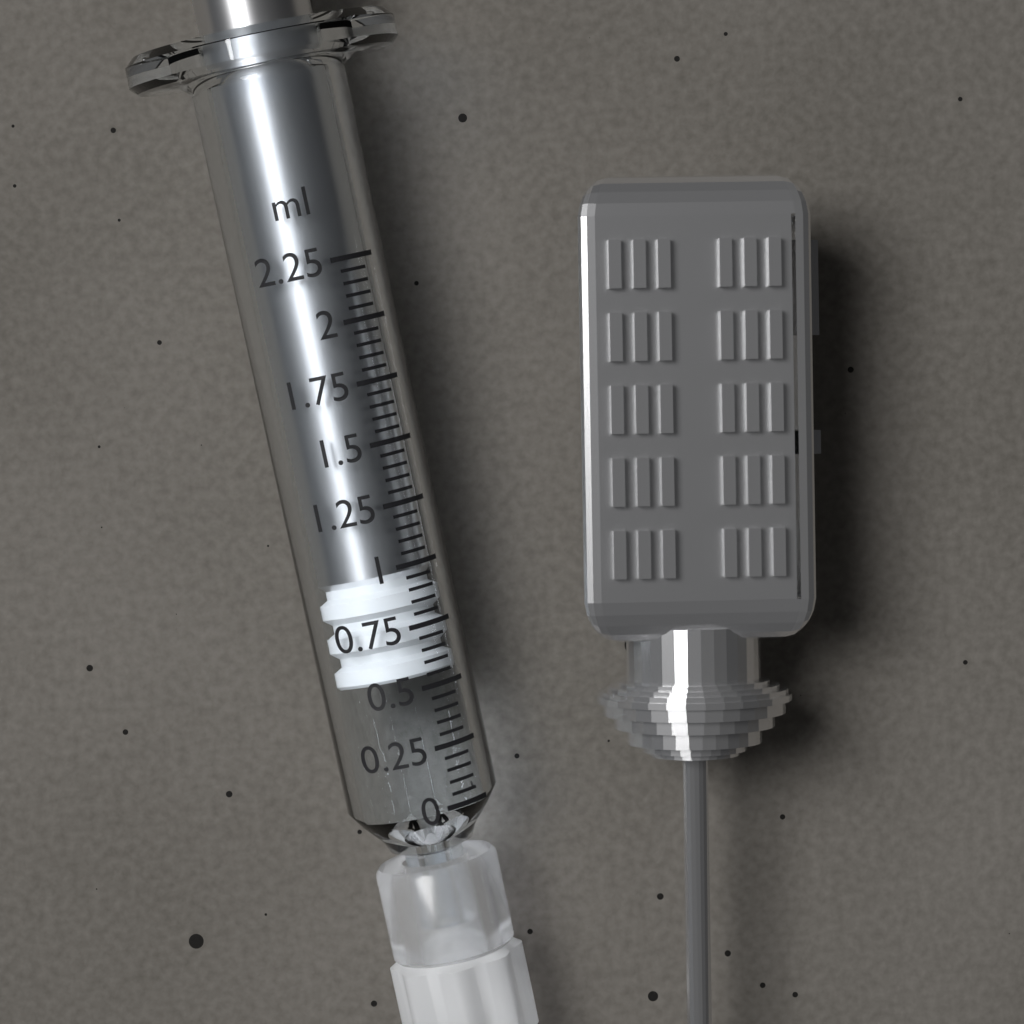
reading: 0.55 ml
